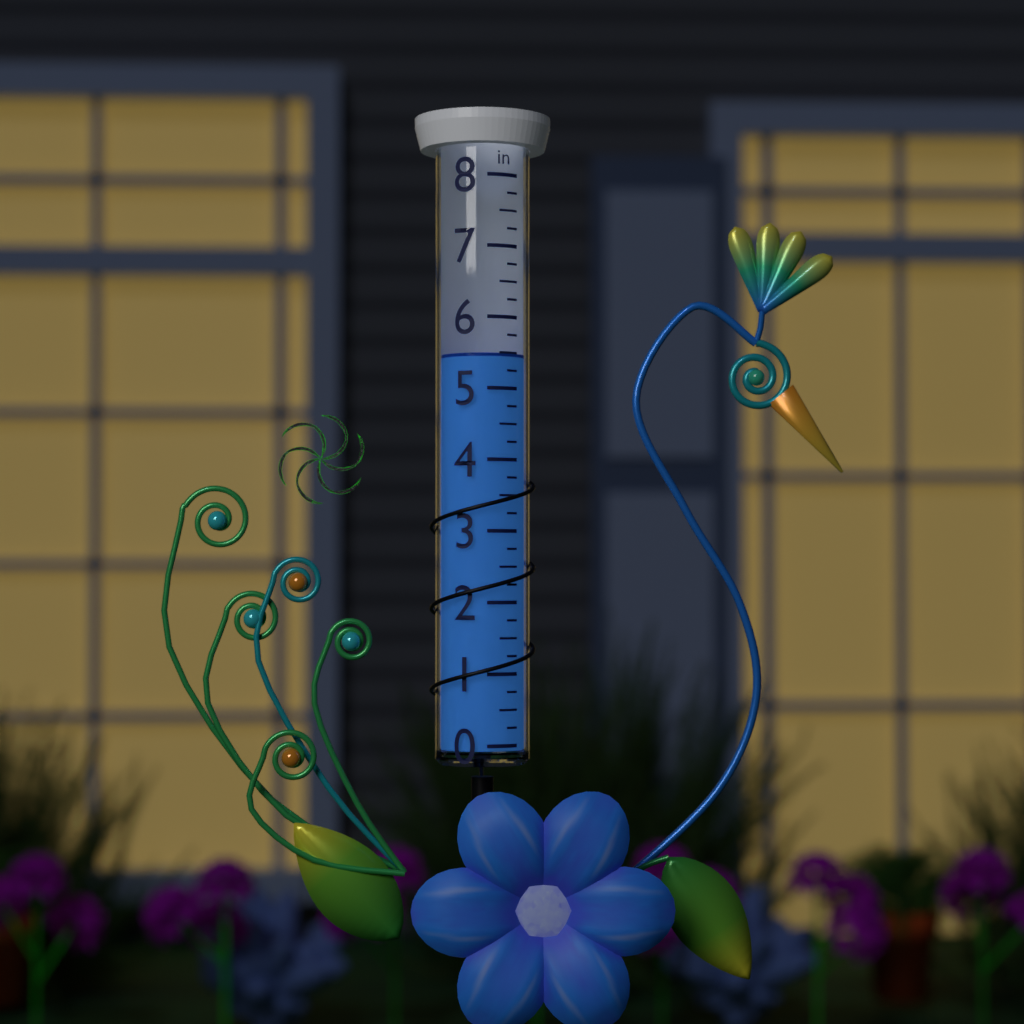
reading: 5.50 in
